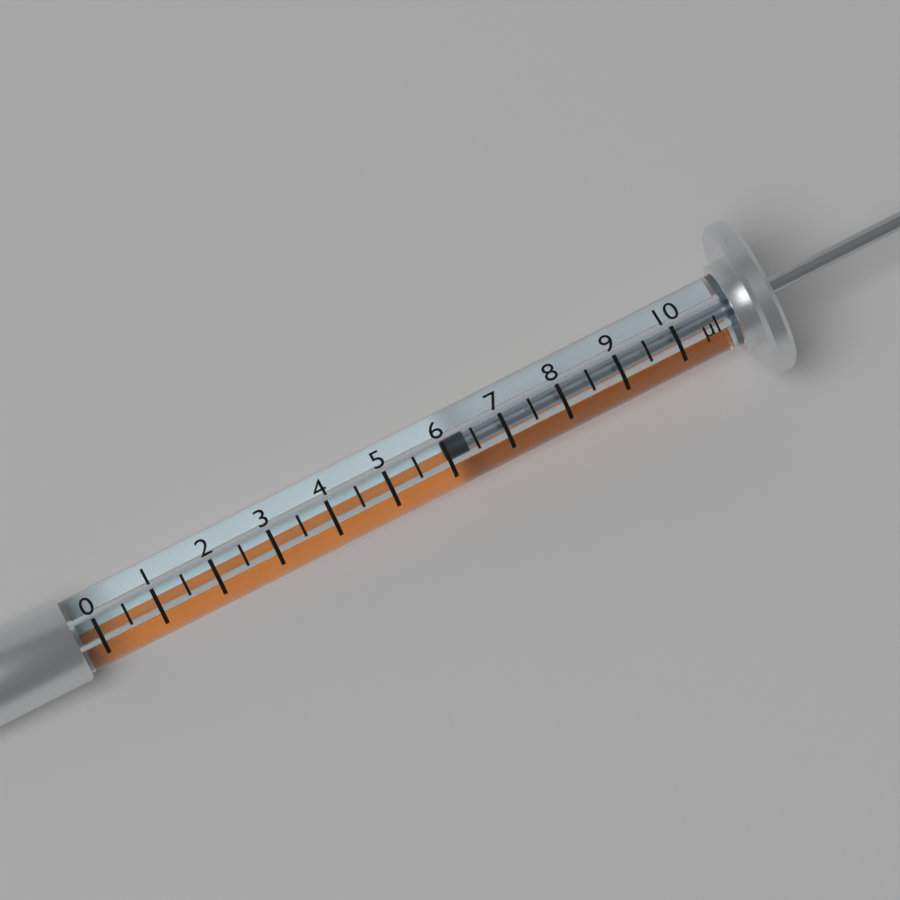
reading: 6.0 µl
